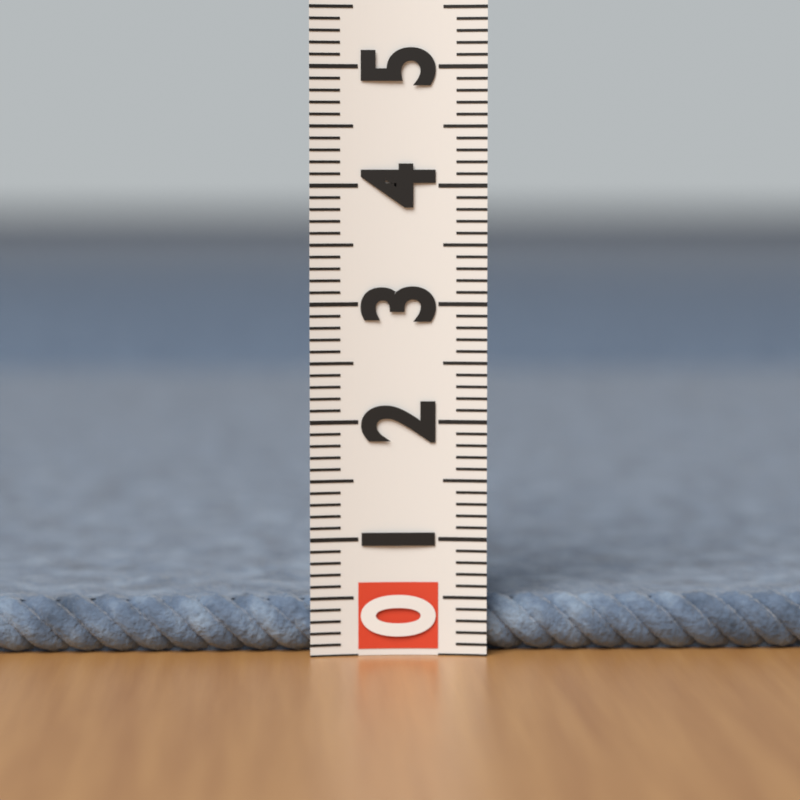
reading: 0.5 (no unit)
